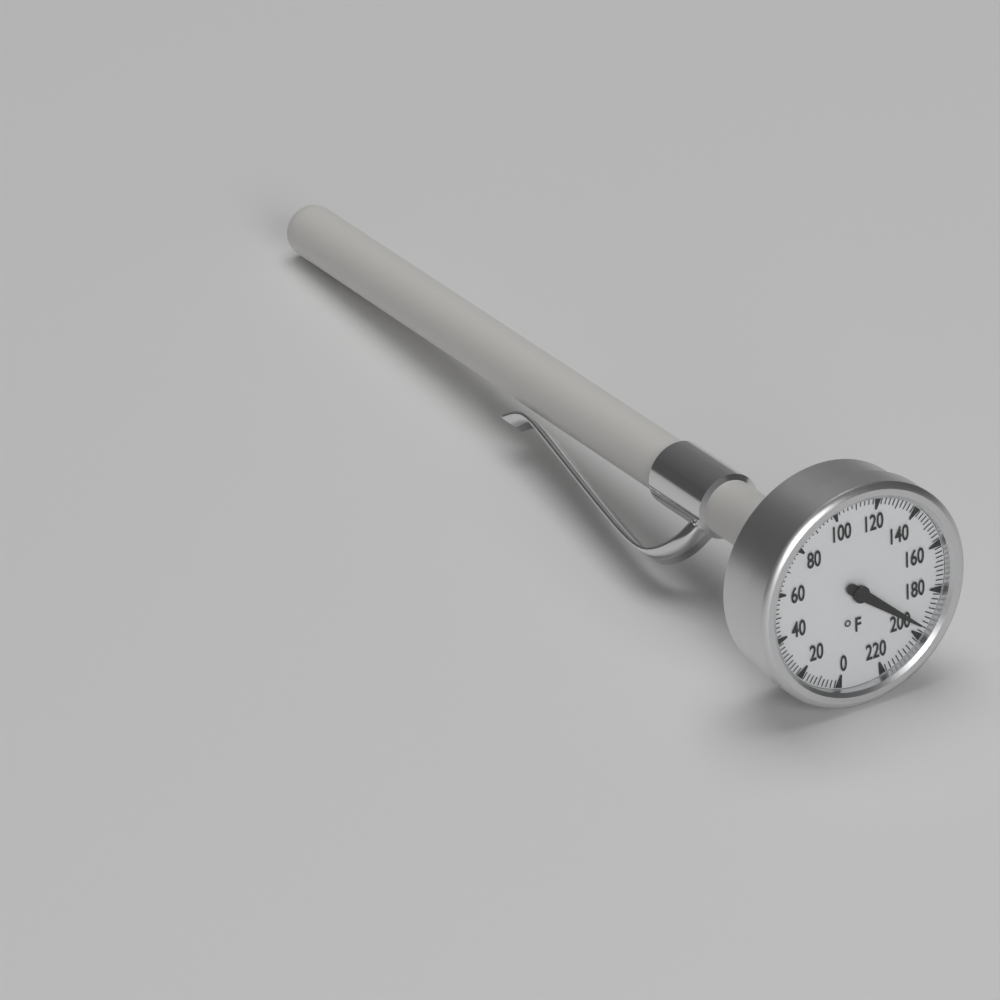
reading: 196 °F
